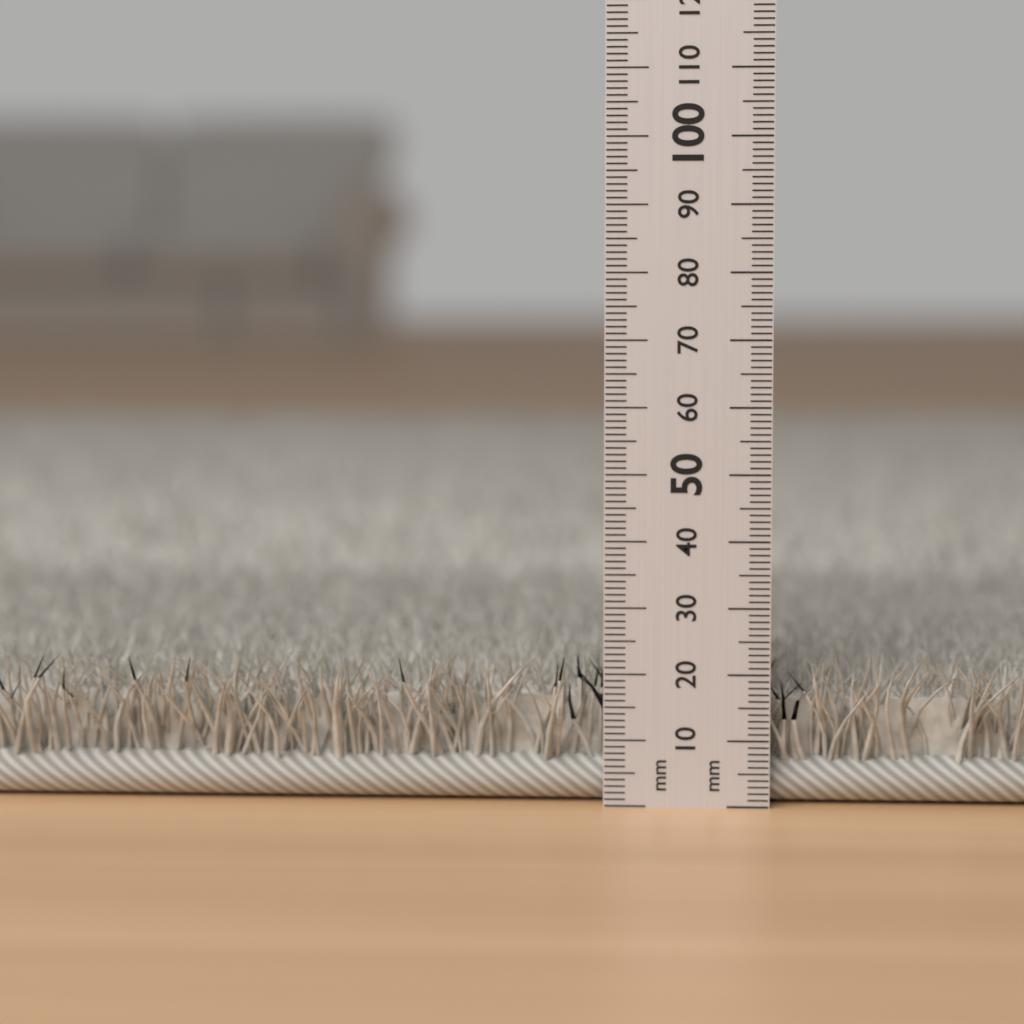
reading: 23 mm
